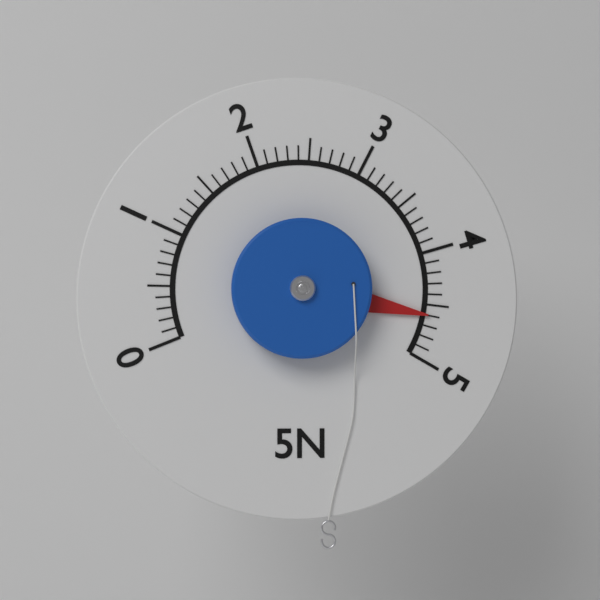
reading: 4.6 N
